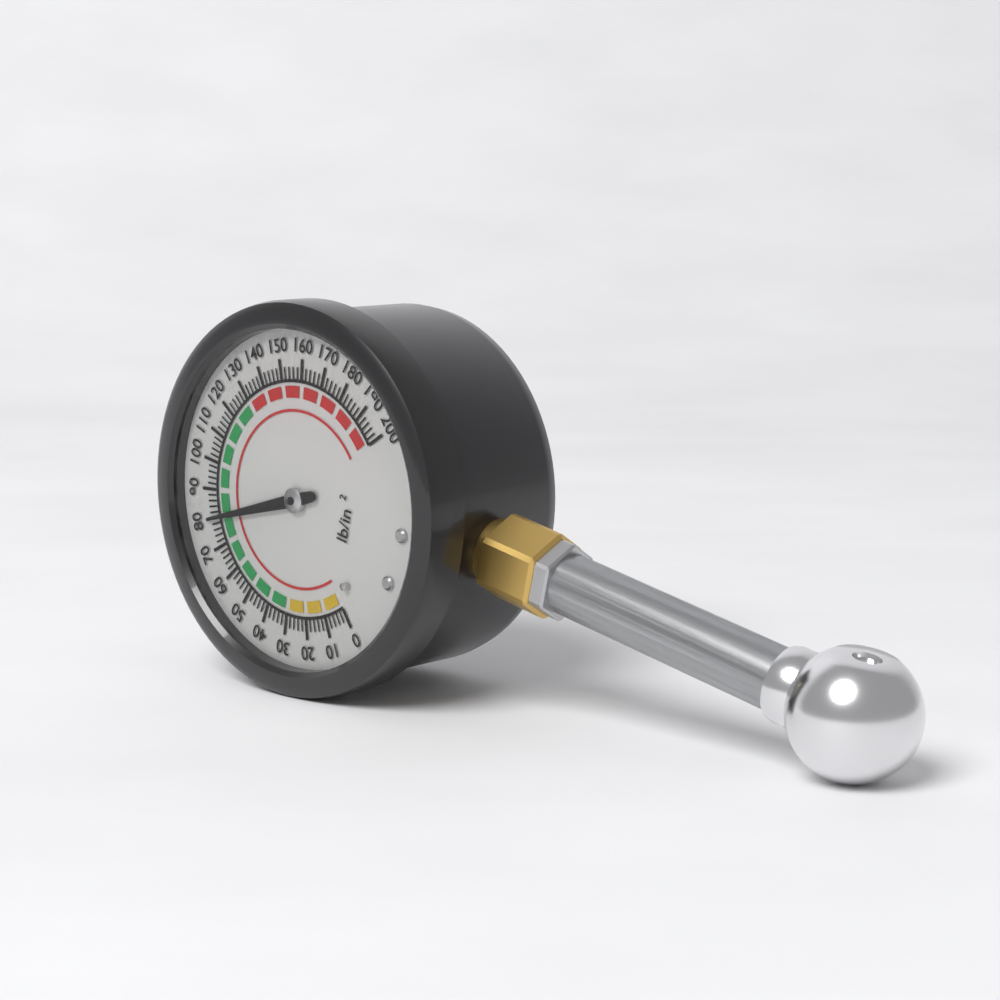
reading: 80 psi
